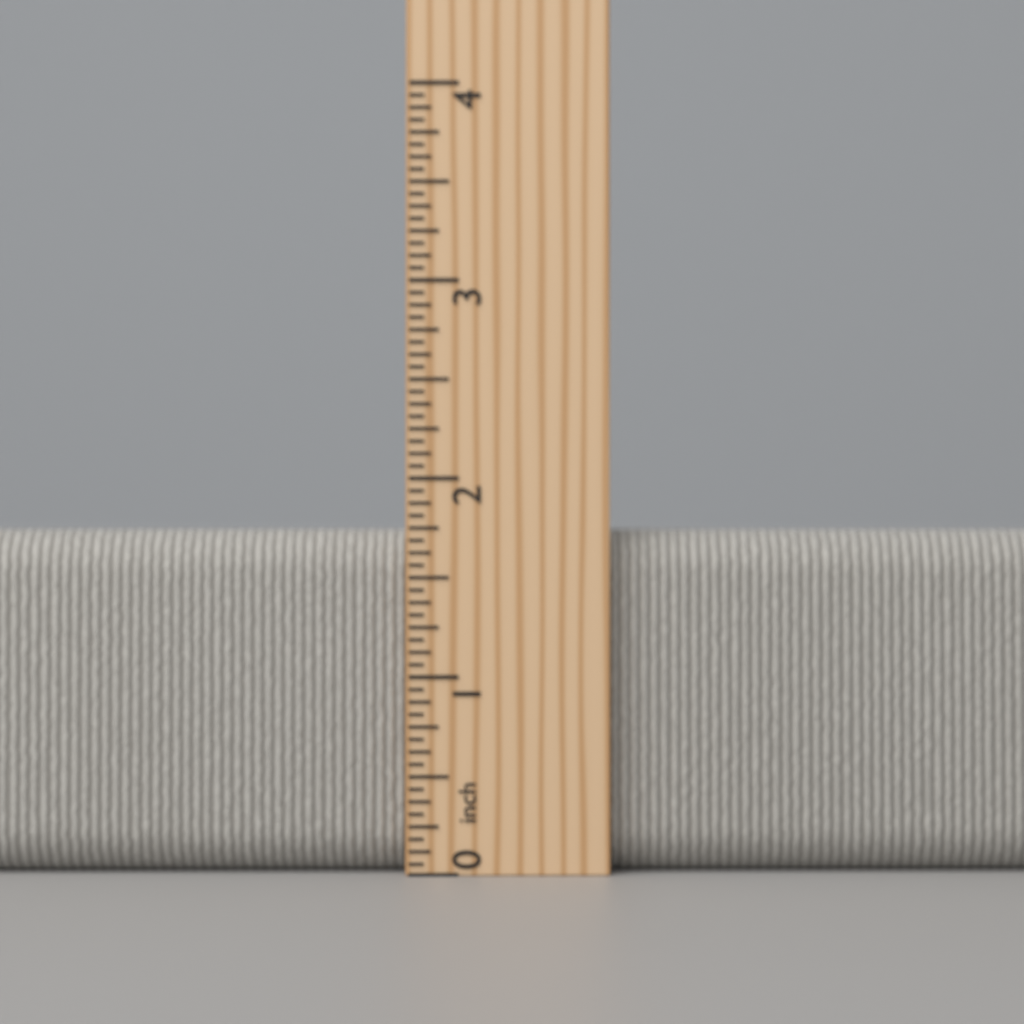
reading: 1.7500 inch
